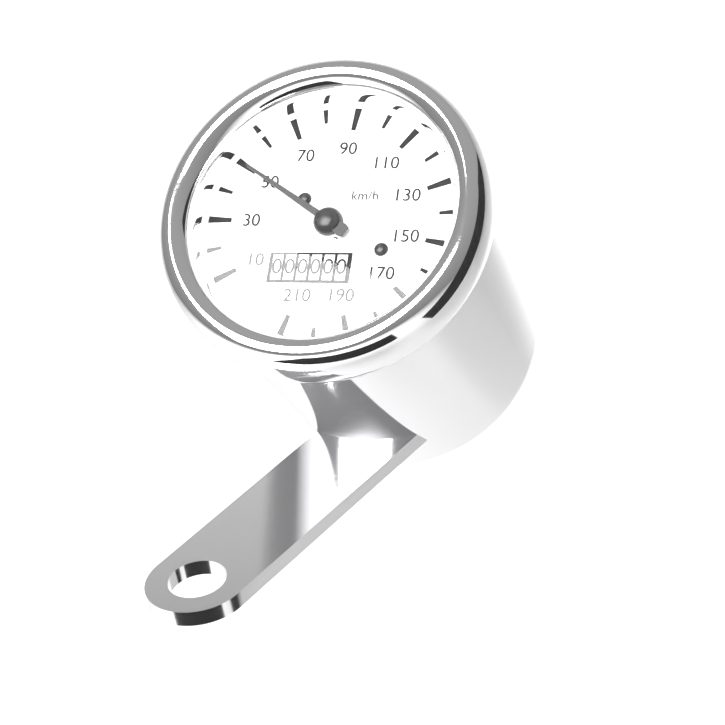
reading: 50 km/h
